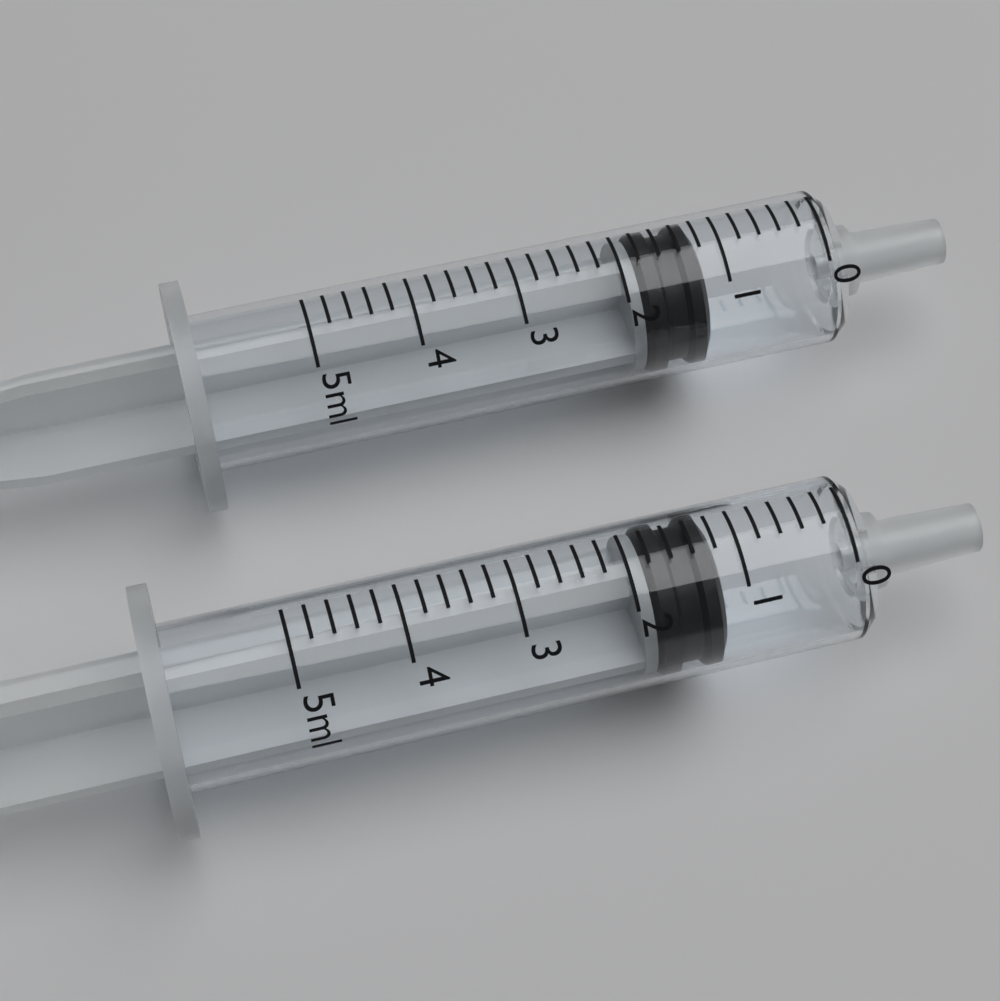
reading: 1.2 ml
